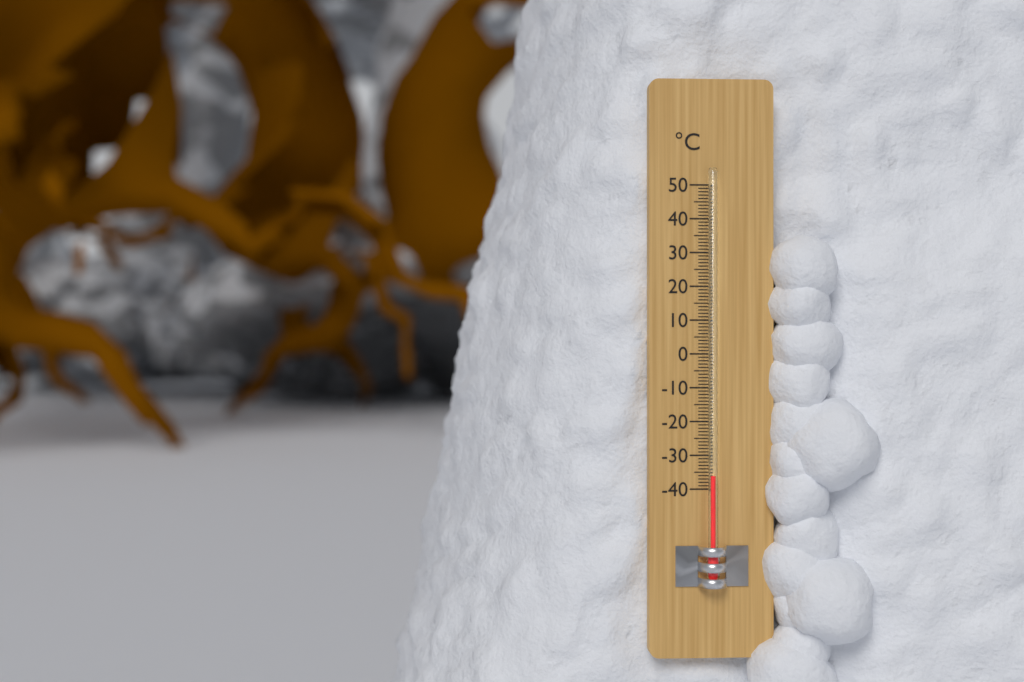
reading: -36 °C
